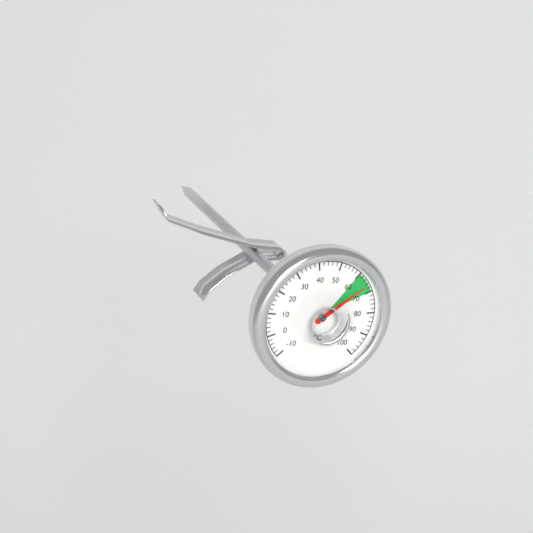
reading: 66 °C
